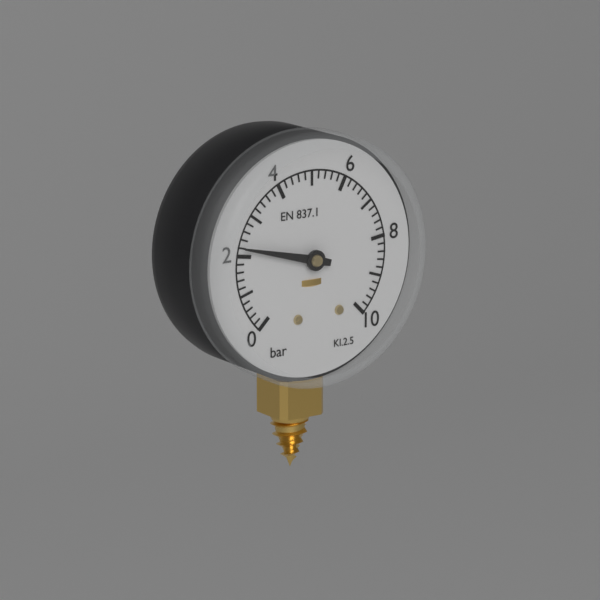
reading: 2.2 bar
